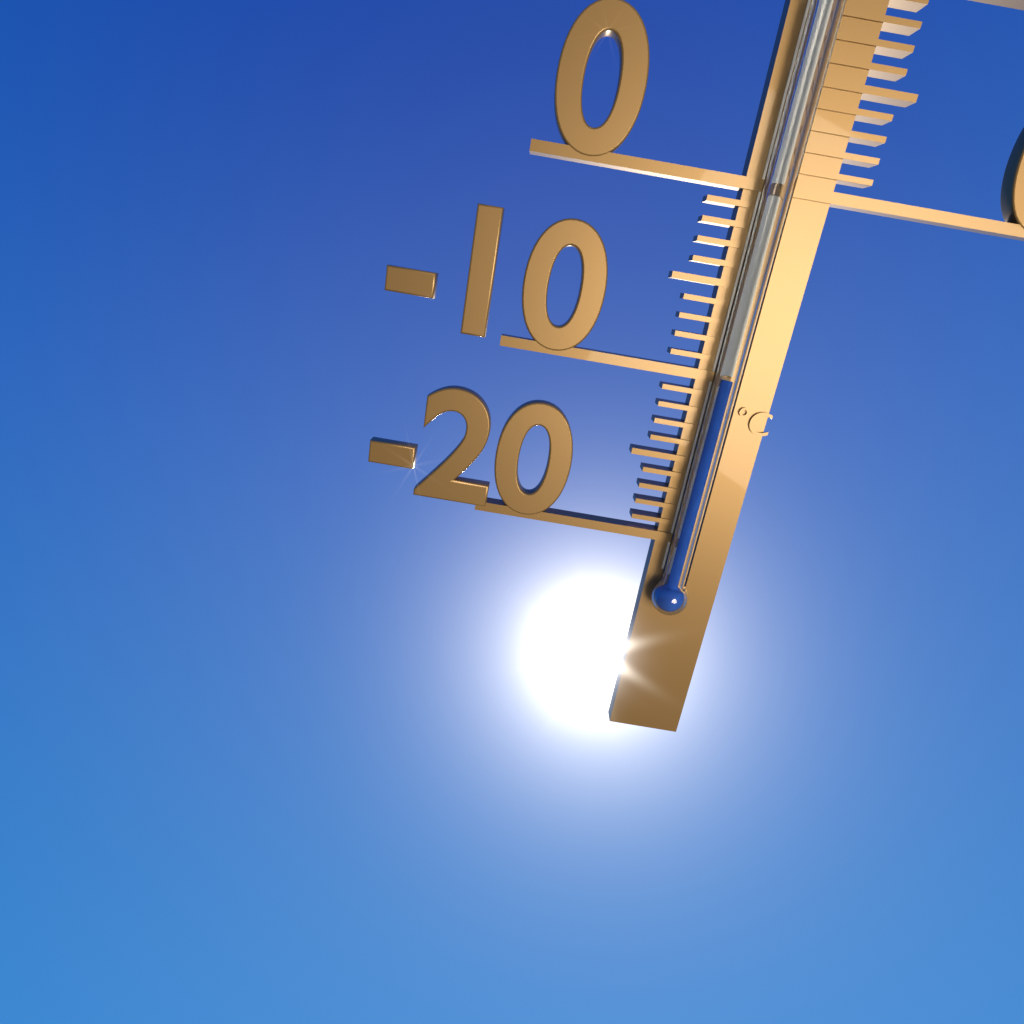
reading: -10 °C
